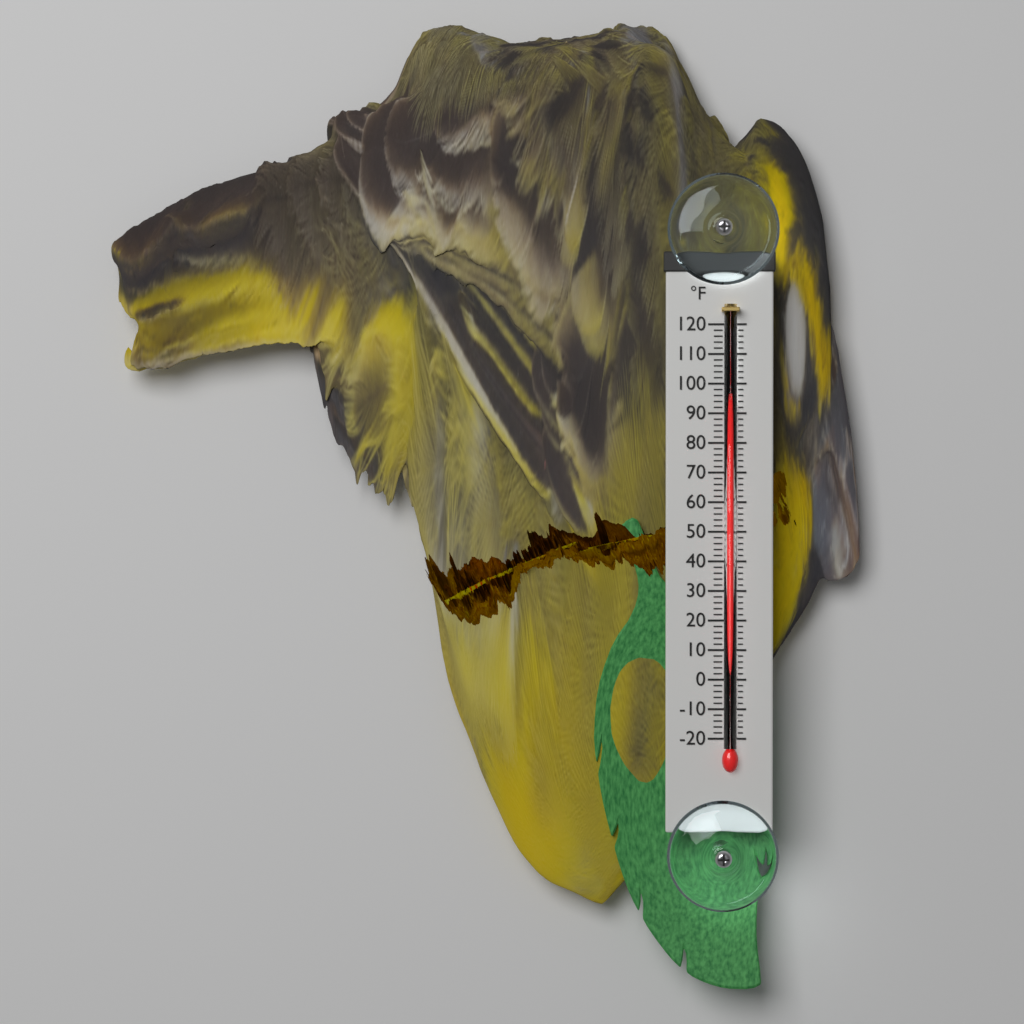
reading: 94 °F
